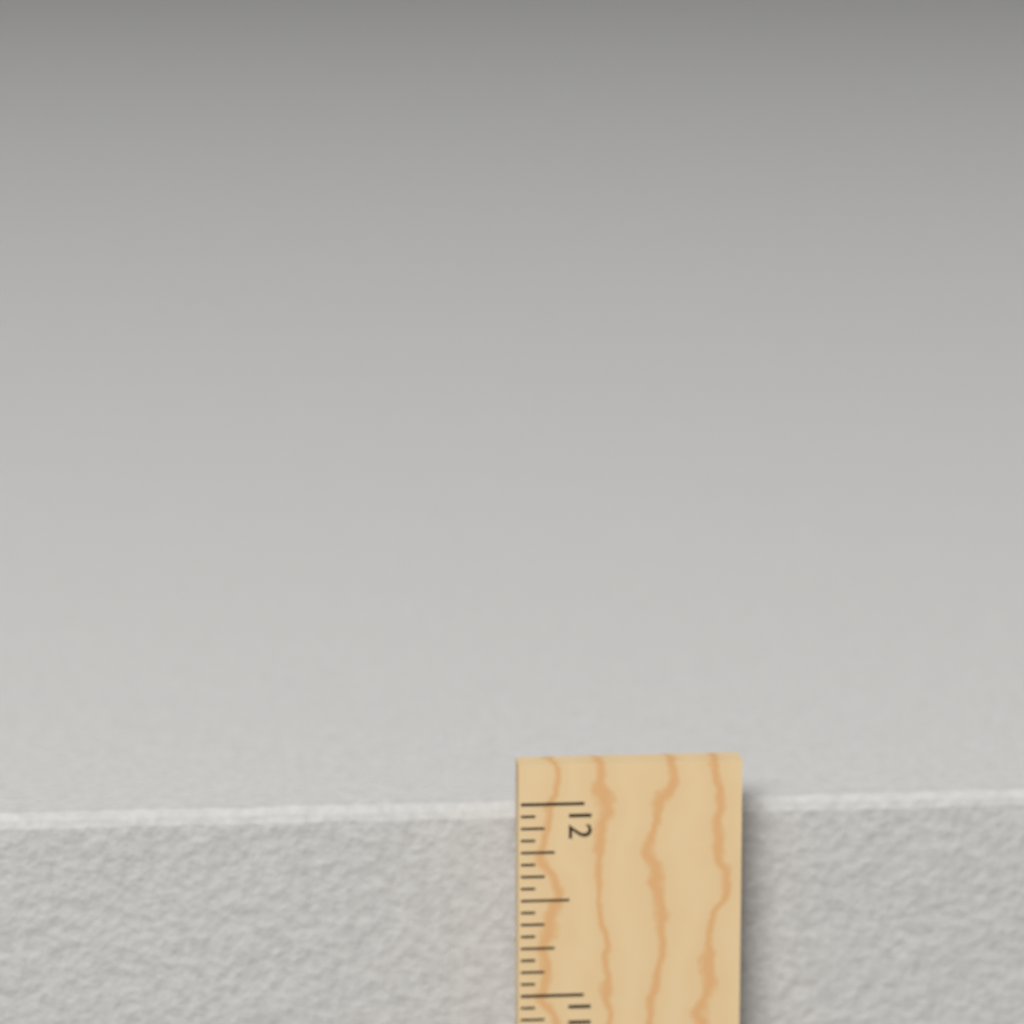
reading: 11.9375 in
